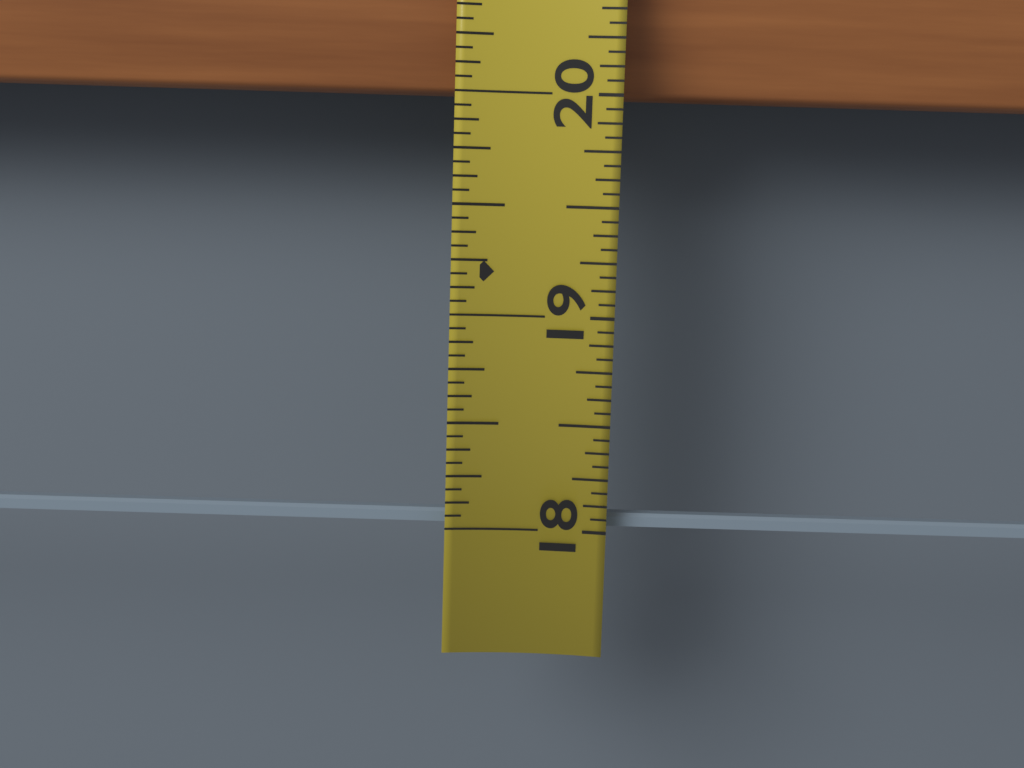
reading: 18.0625 in
